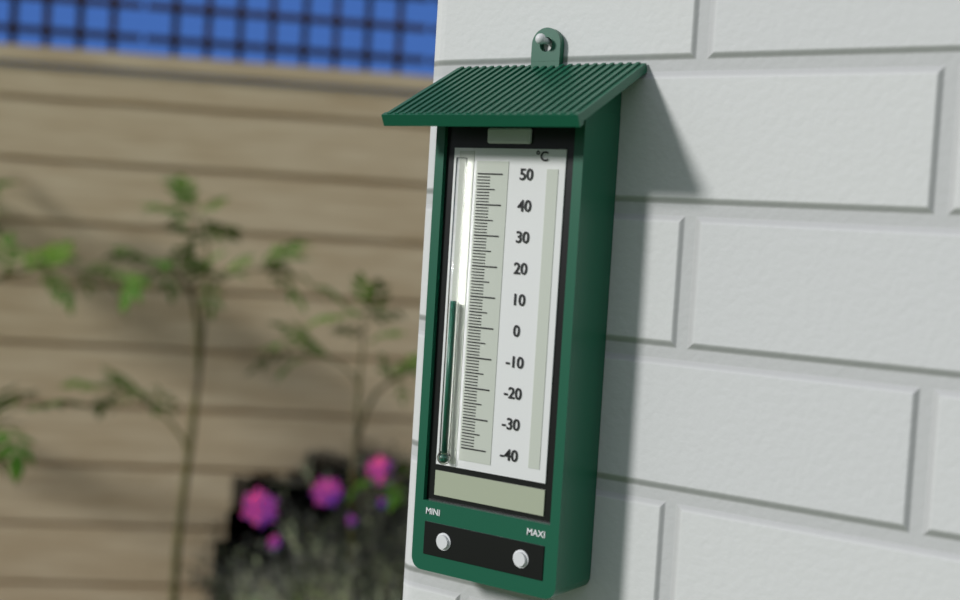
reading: 8 °C
